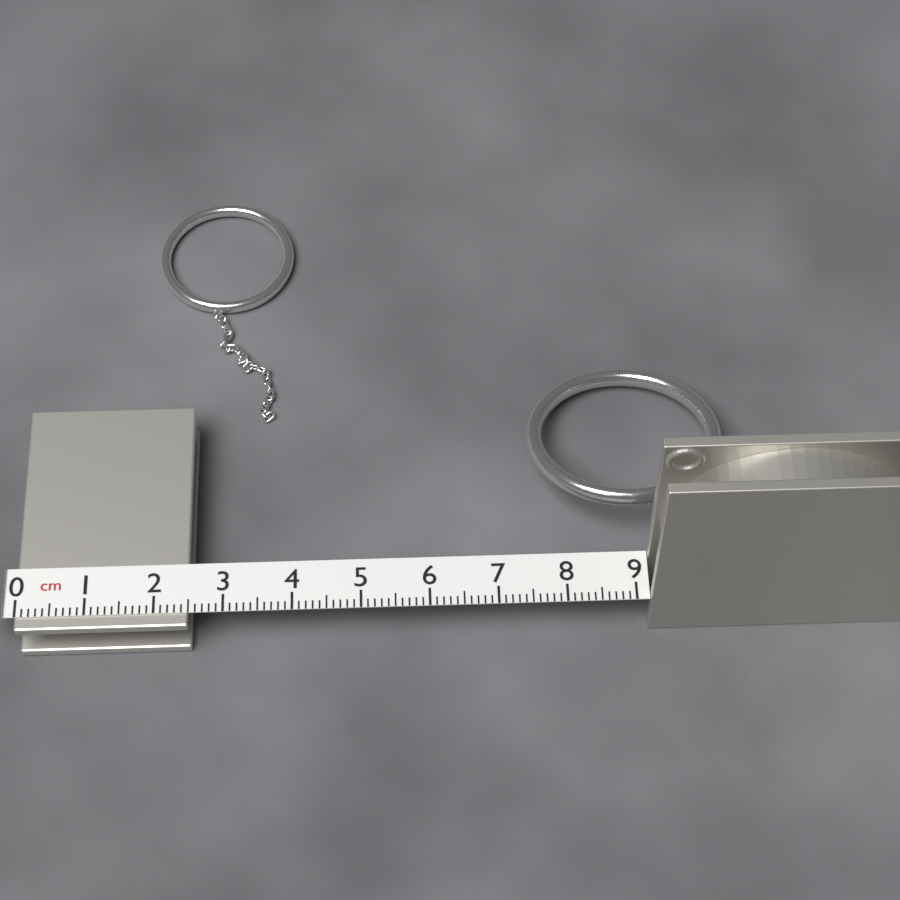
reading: 2.5 cm
